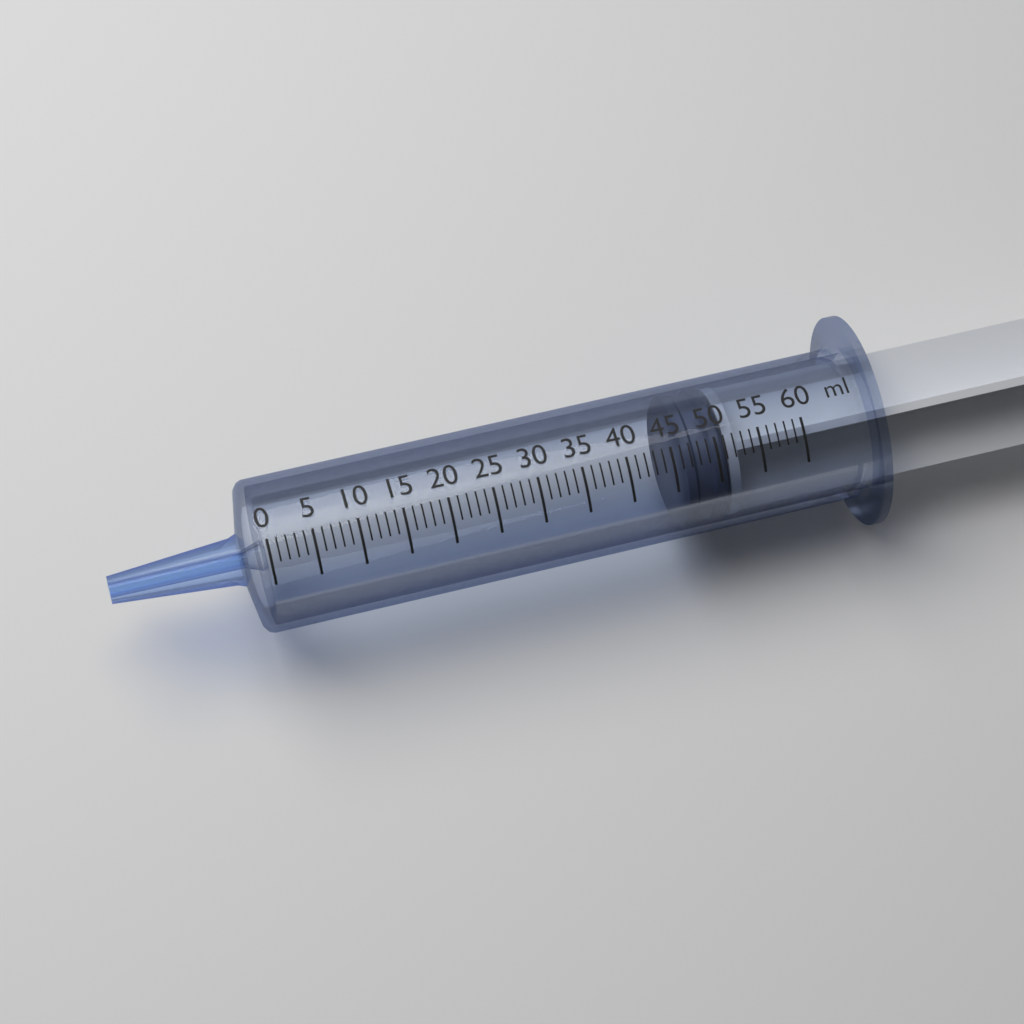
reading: 46 ml
